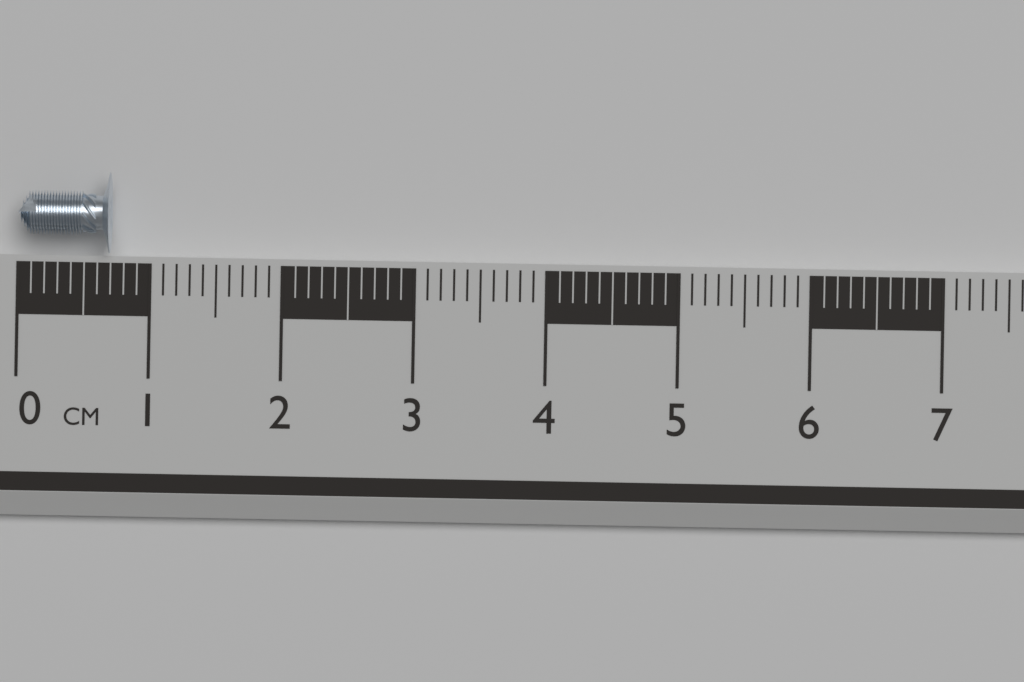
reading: 0.7 cm
